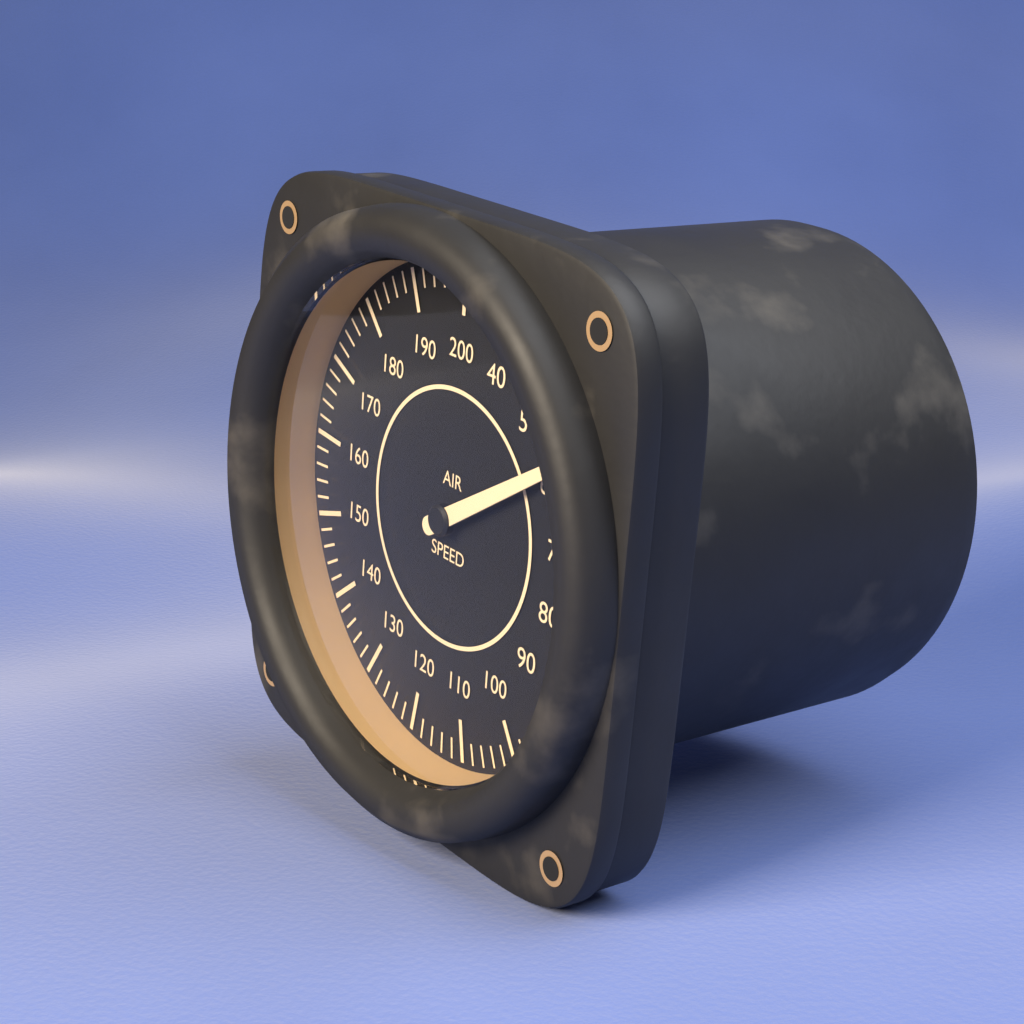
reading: 58 (no unit)
